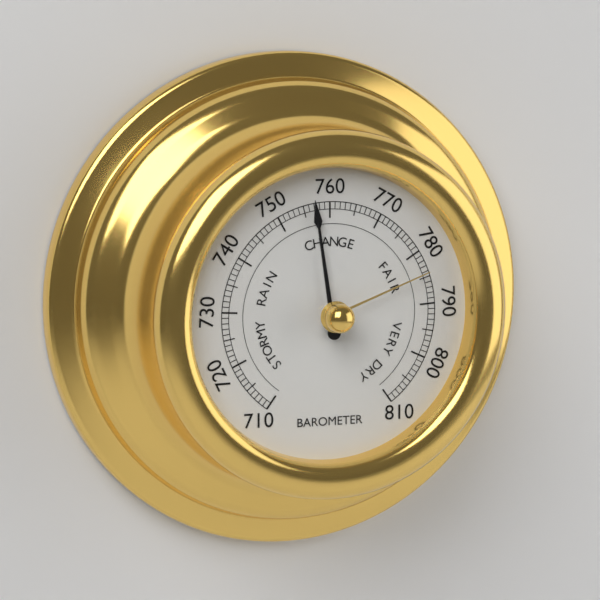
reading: 757 (no unit)
